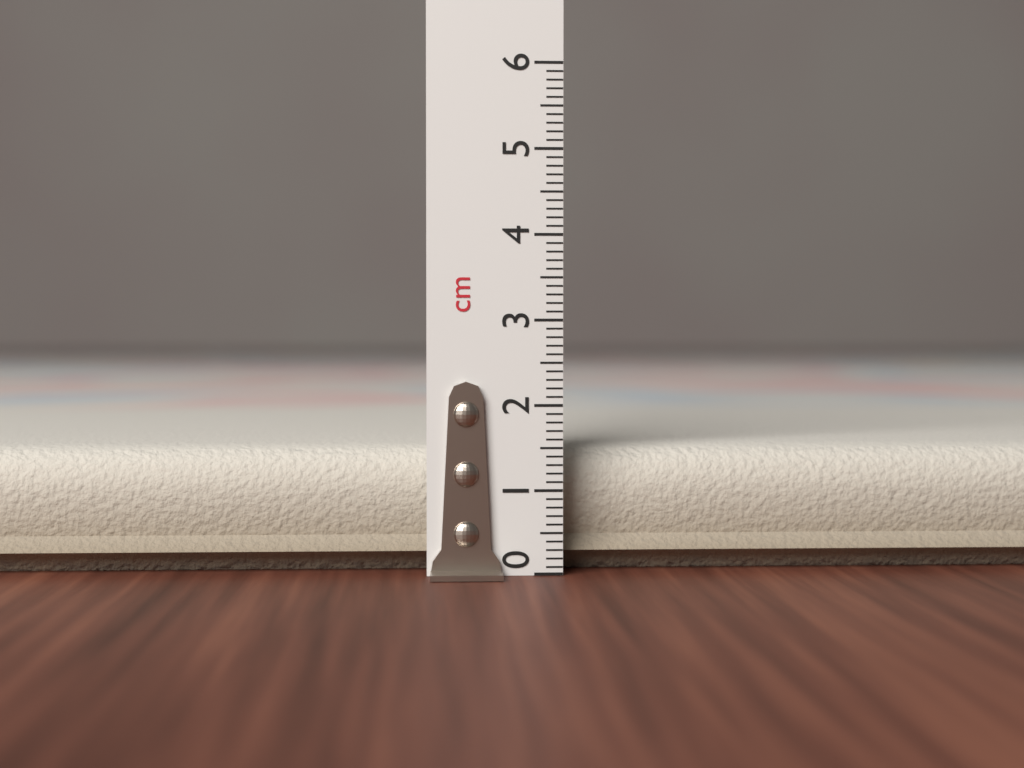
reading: 1.6 cm
